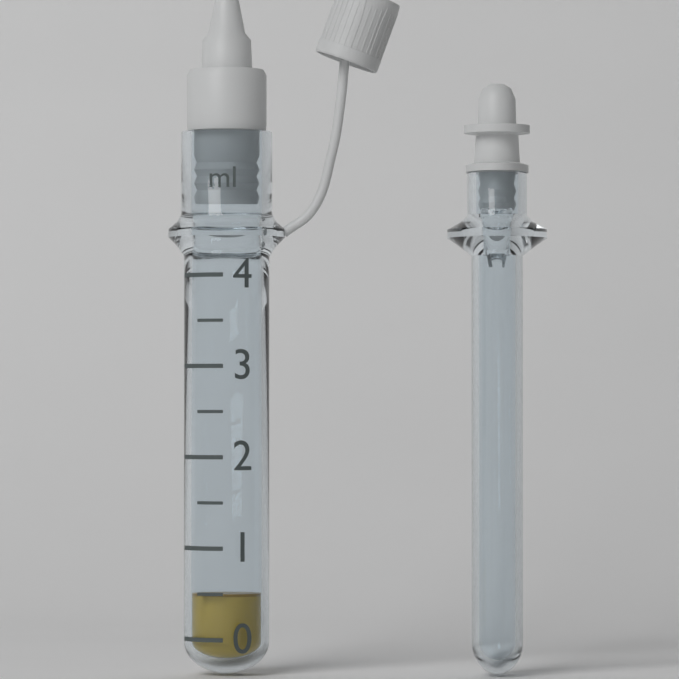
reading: 0.5 ml
